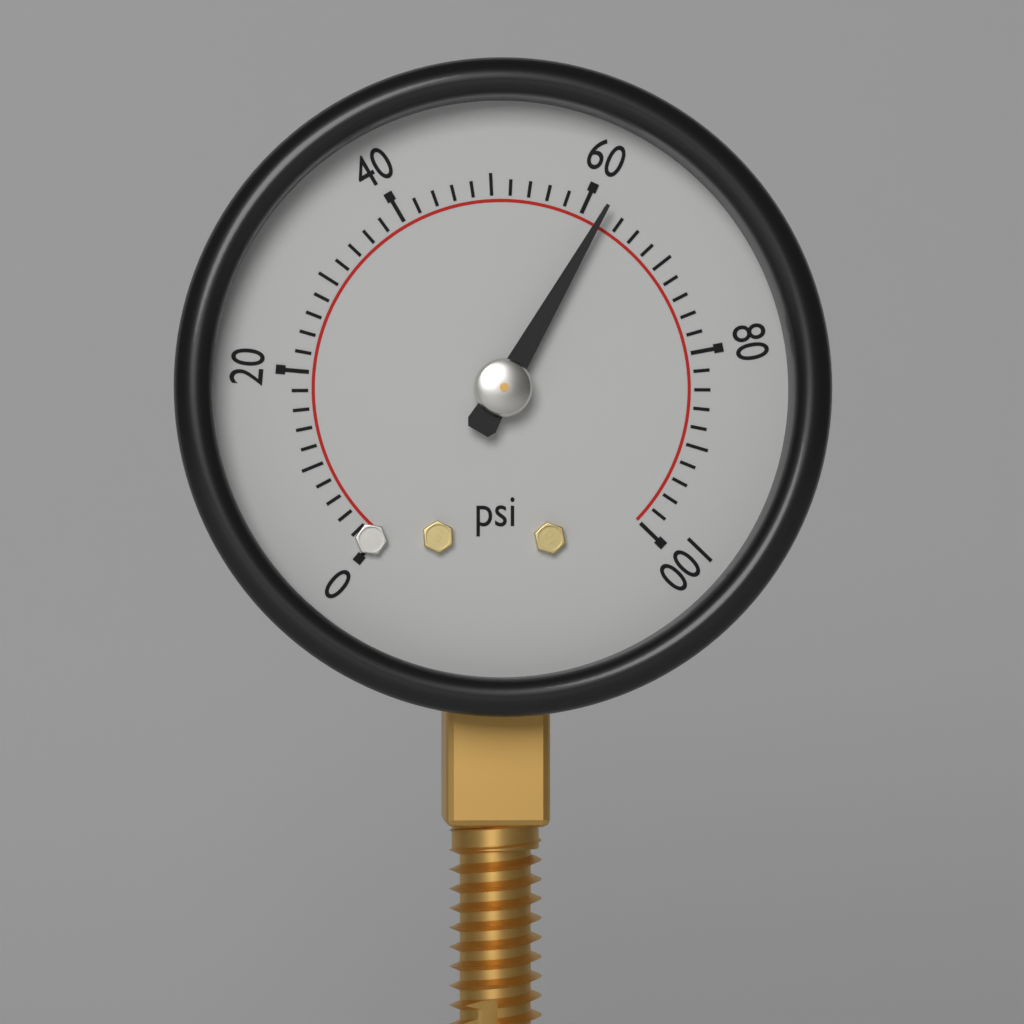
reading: 62 psi
